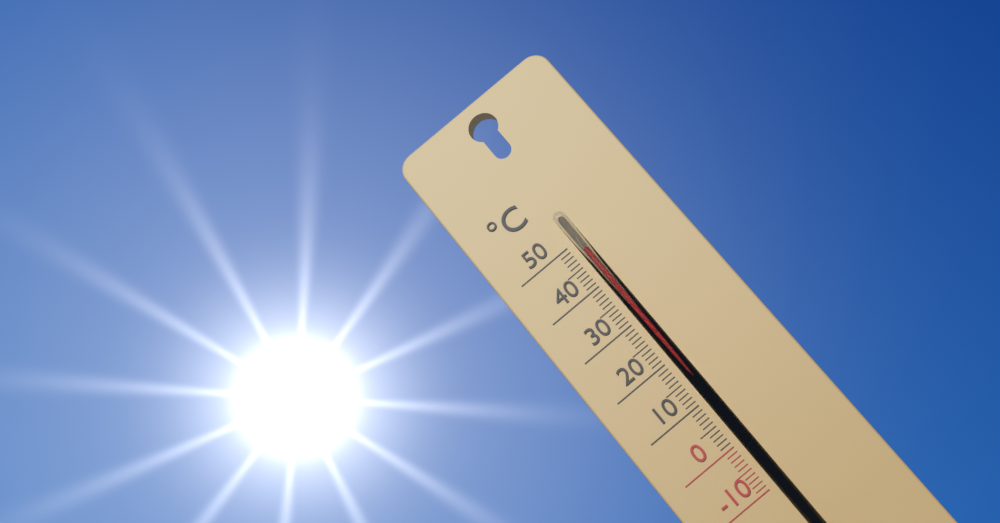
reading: 47 °C
